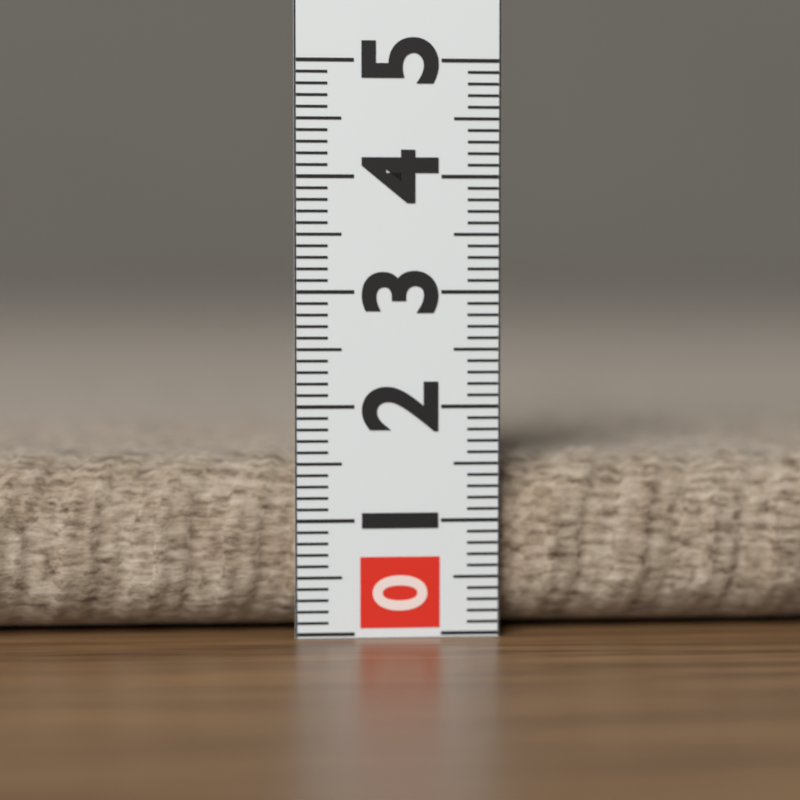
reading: 1.6 (no unit)
